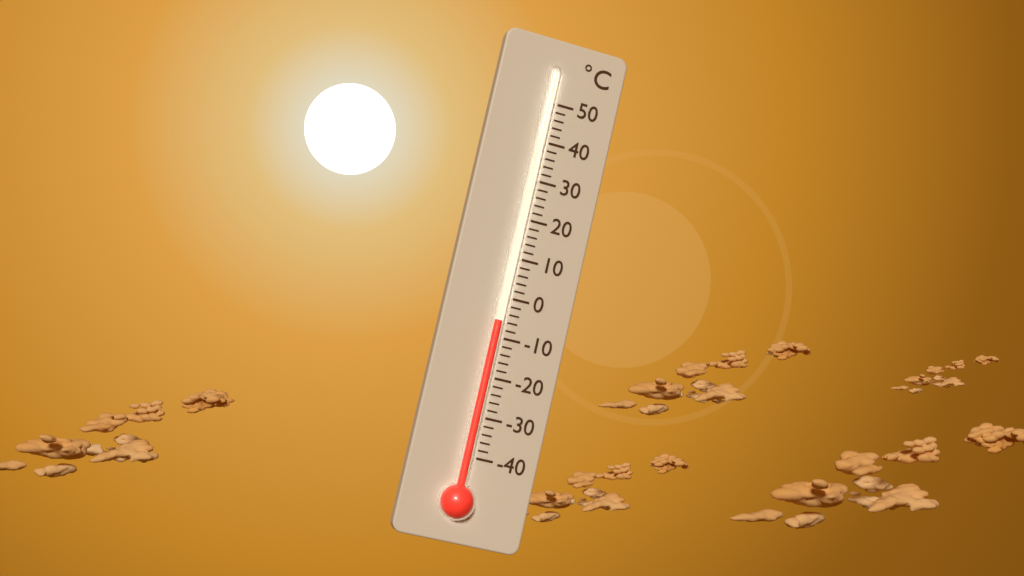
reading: -6 °C
